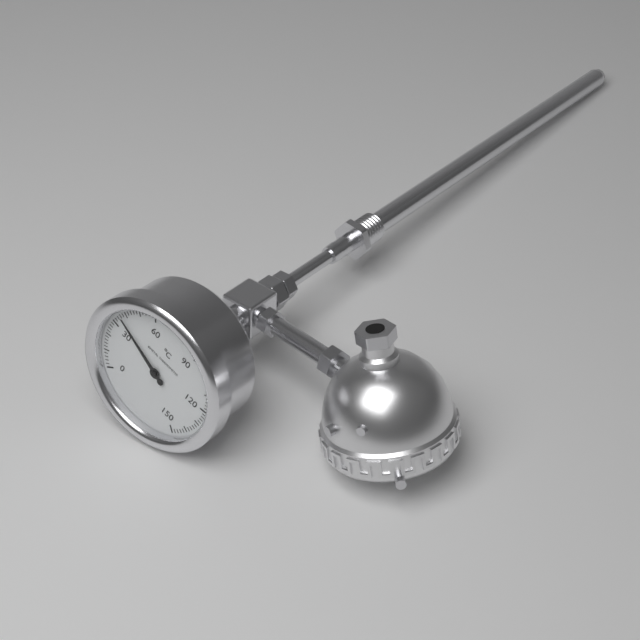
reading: 36 °C
